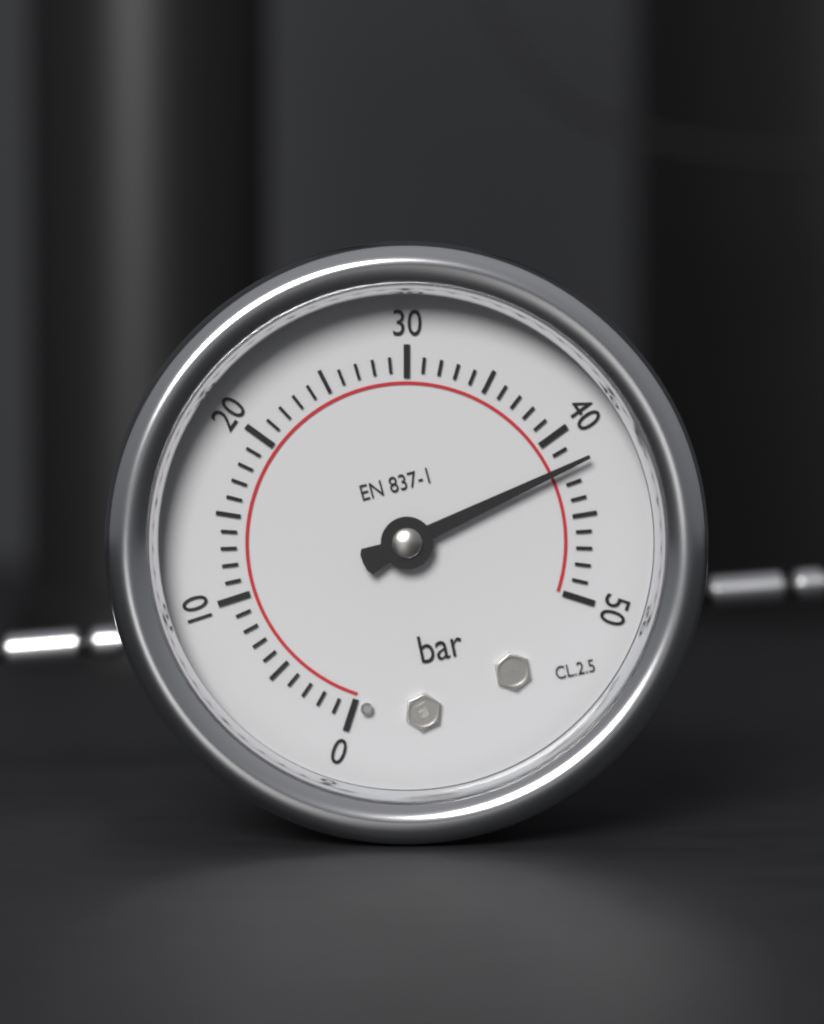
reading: 42 bar
